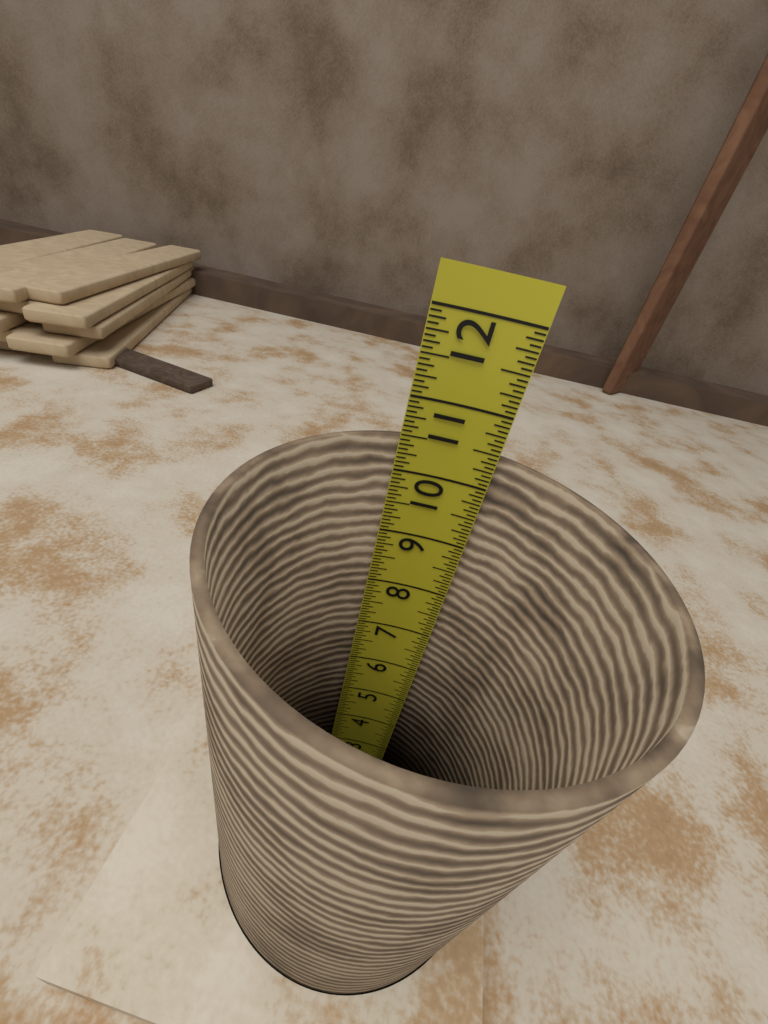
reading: 10.4375 in
